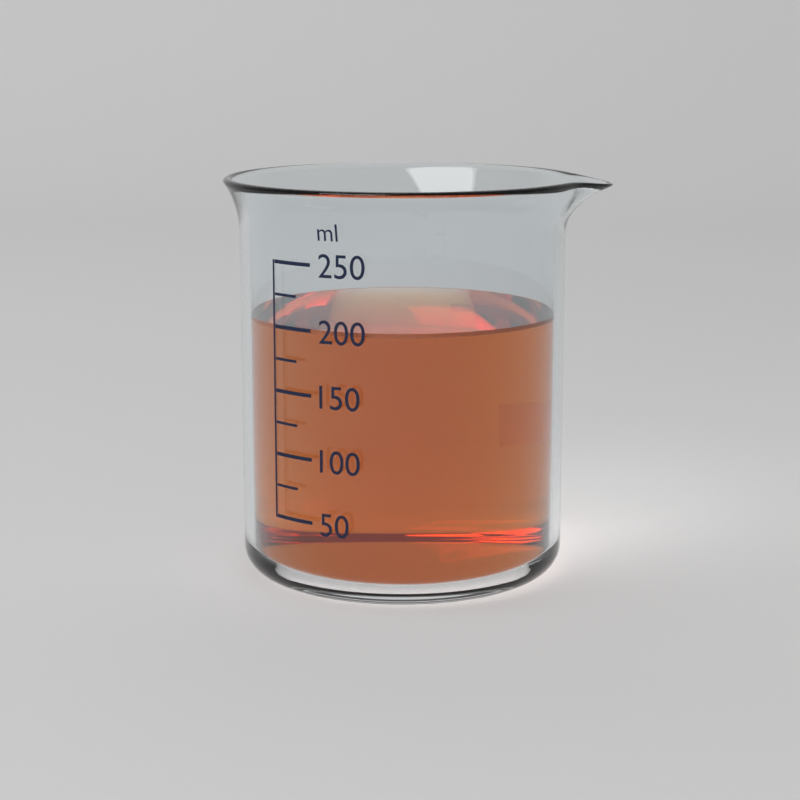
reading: 200 ml
